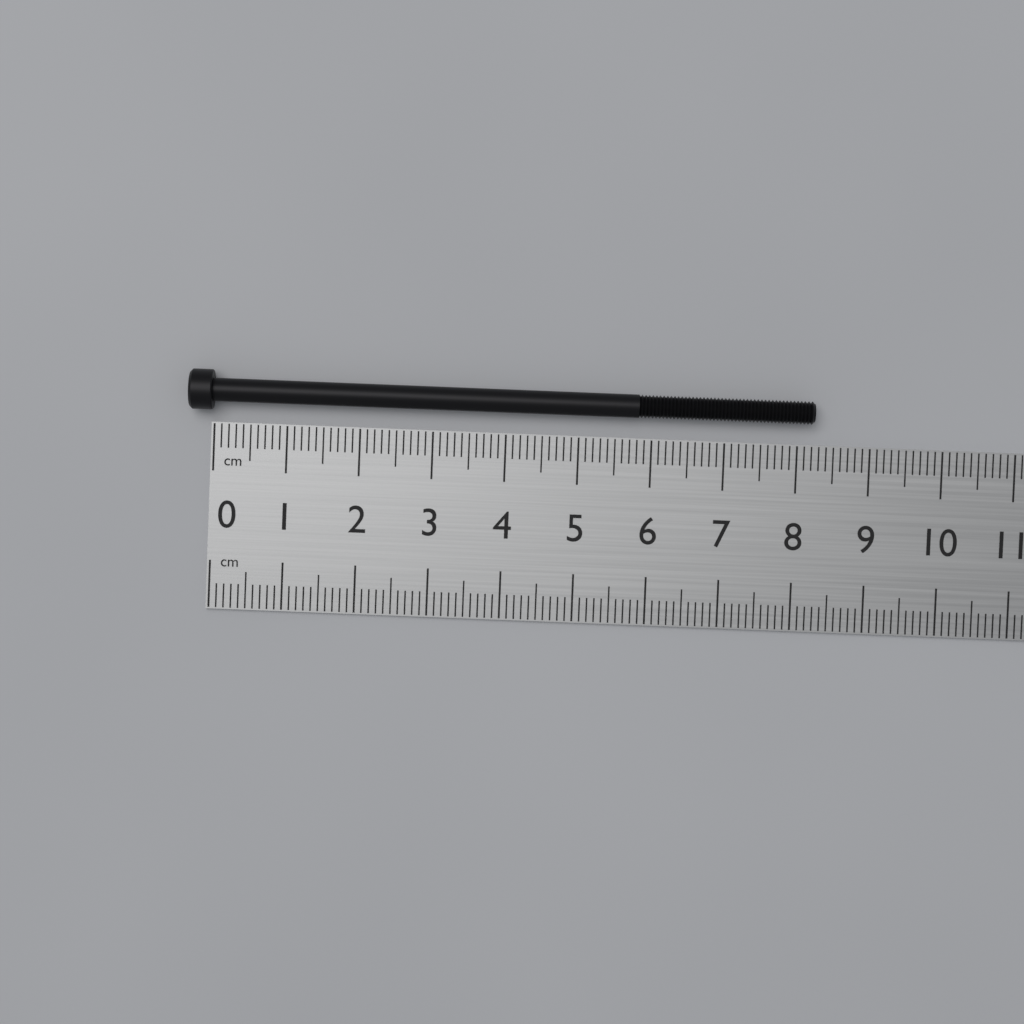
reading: 8.2 cm
